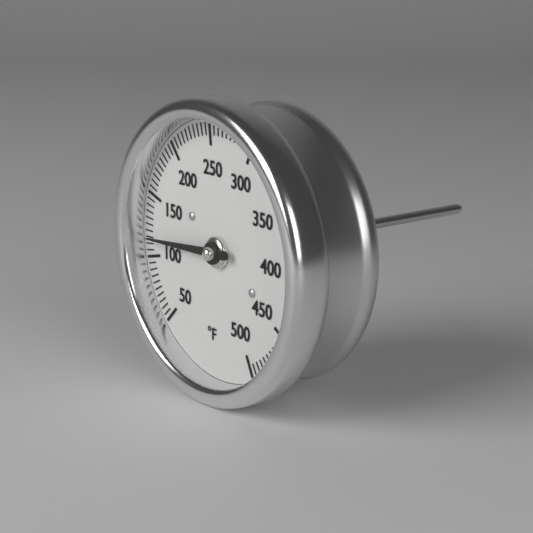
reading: 115 °F
